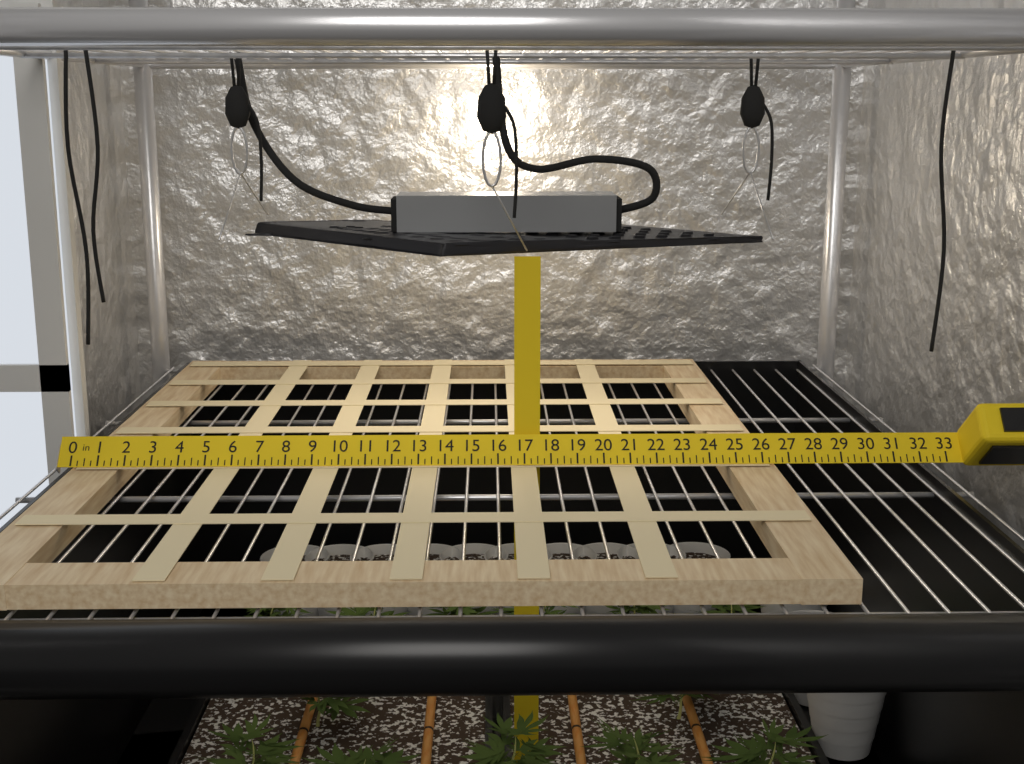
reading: 26.50 in
